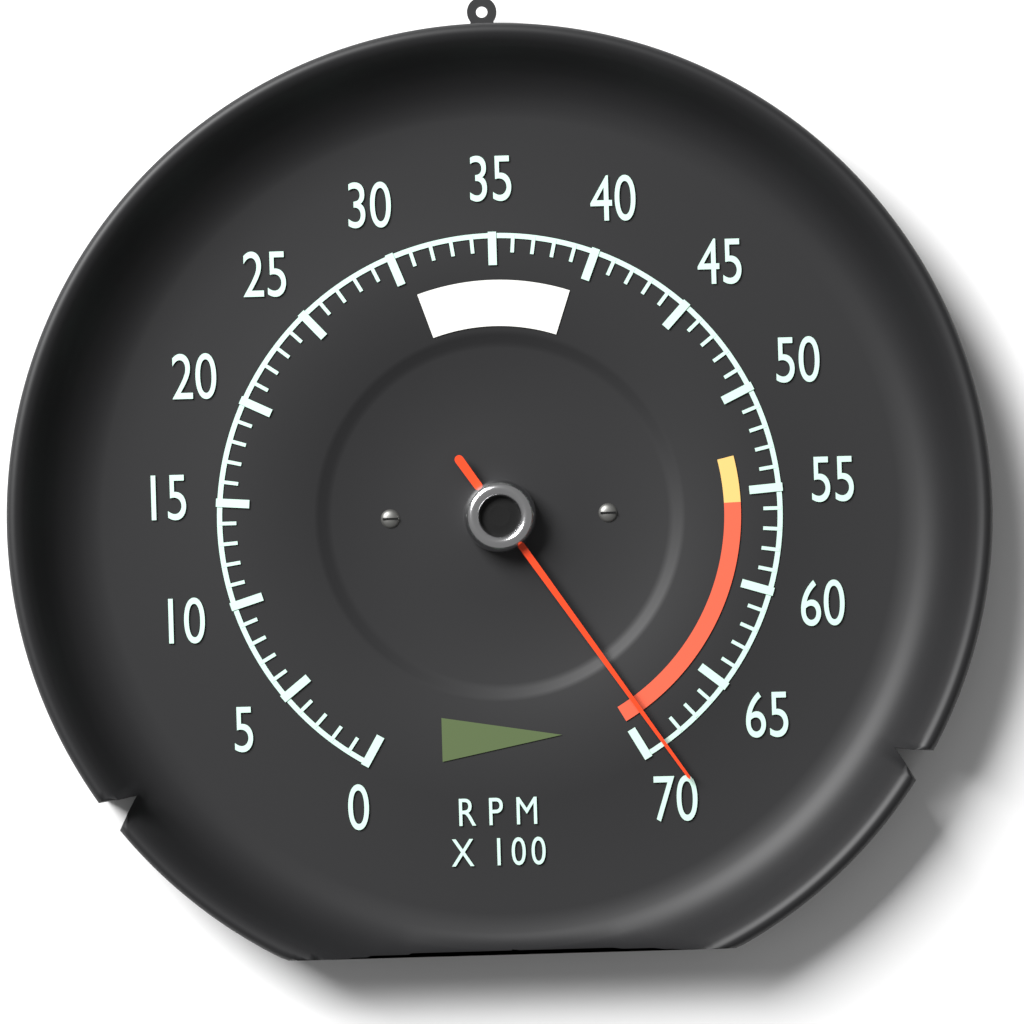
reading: 6900 RPM
